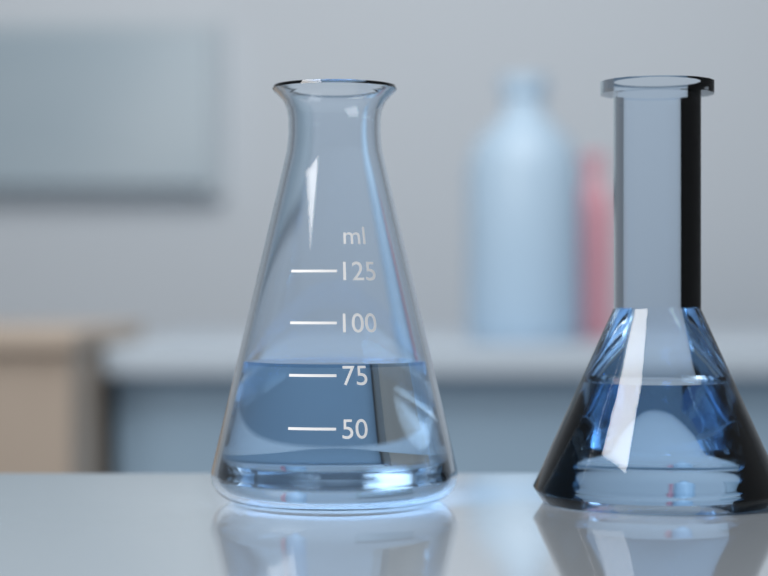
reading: 80 ml
